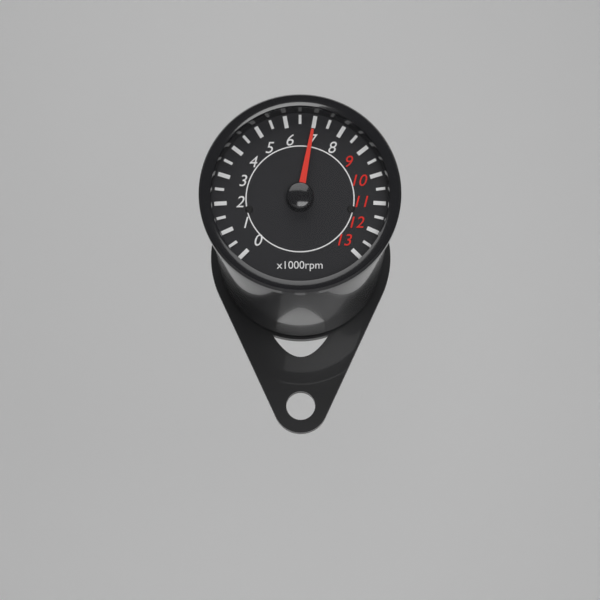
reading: 7000 rpm
